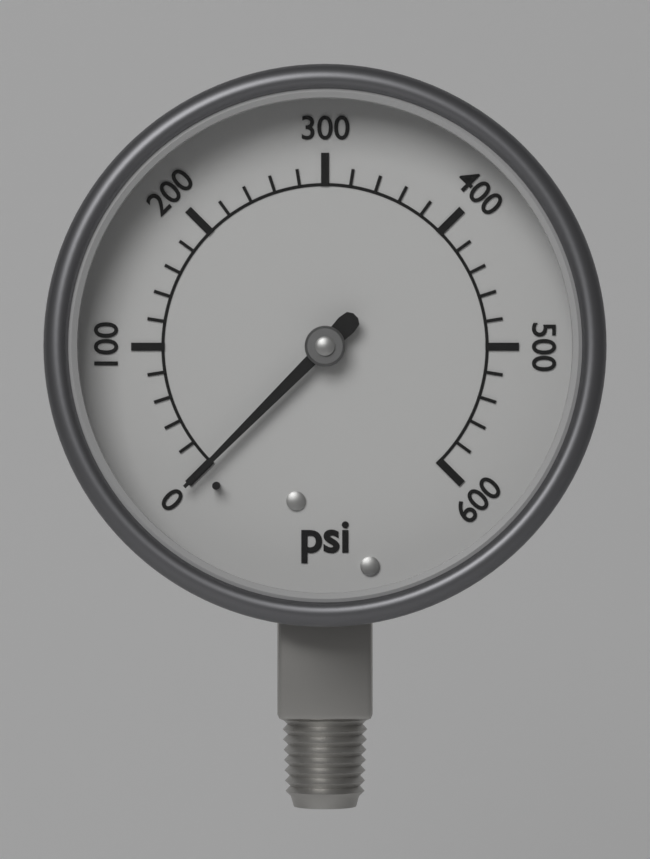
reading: 0 psi
